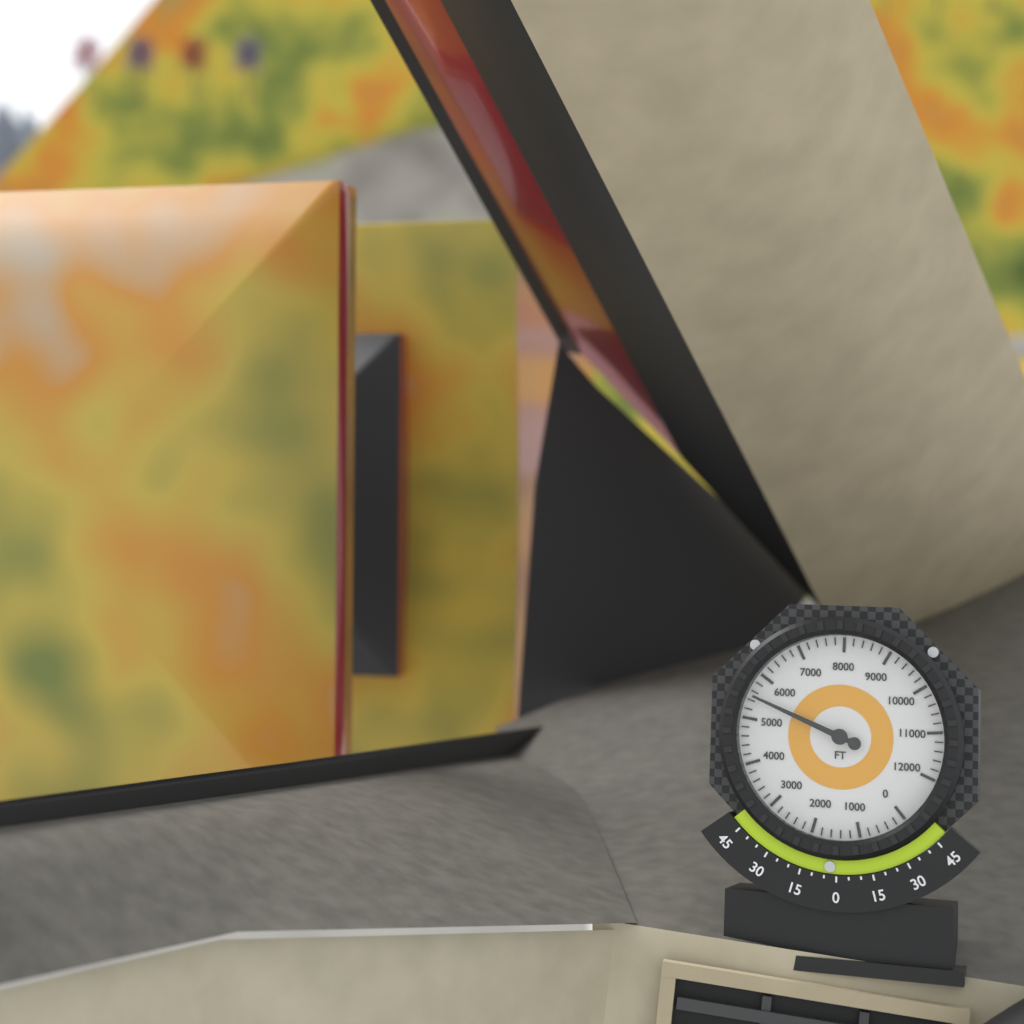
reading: 5500 ft
